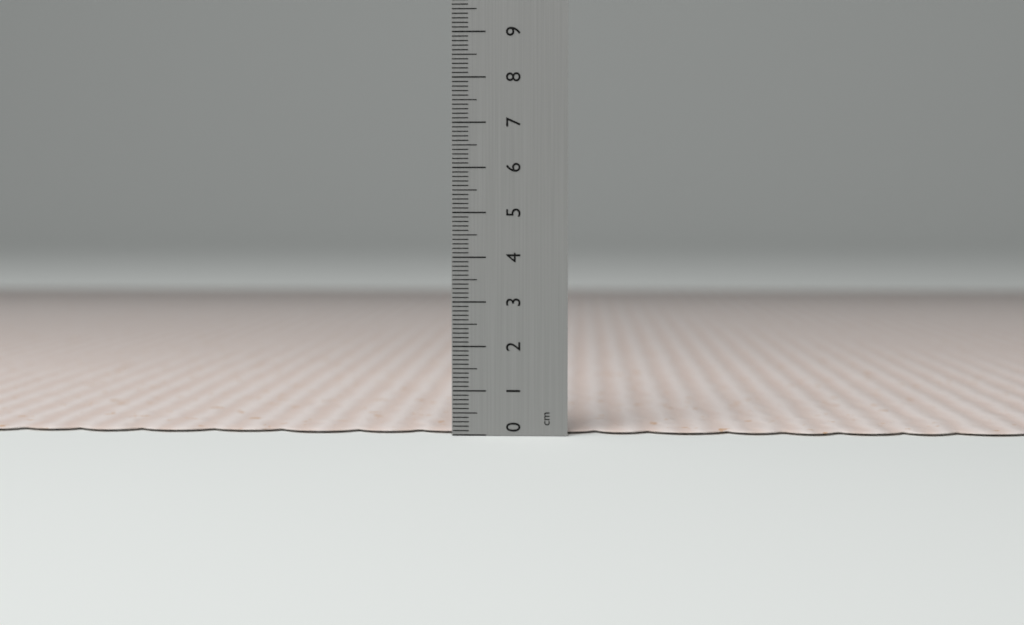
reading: 0.1 cm
